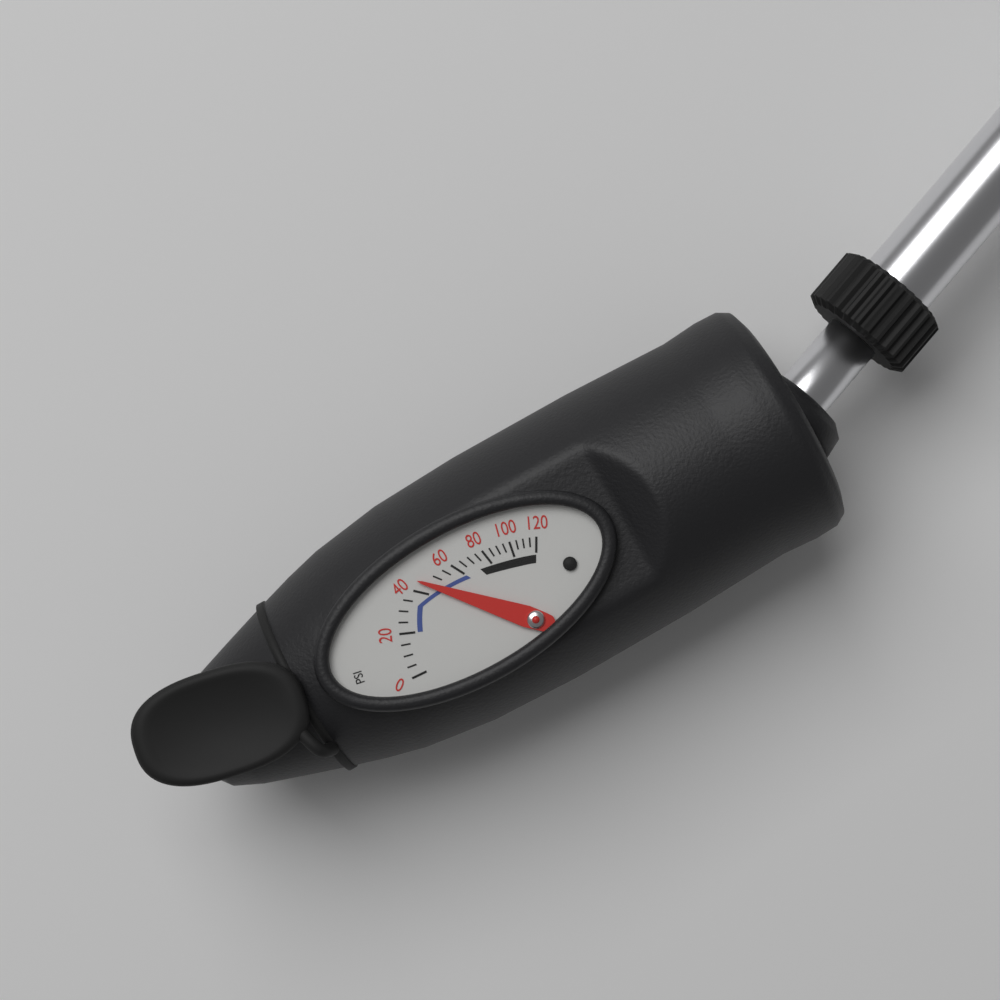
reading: 45 psi
